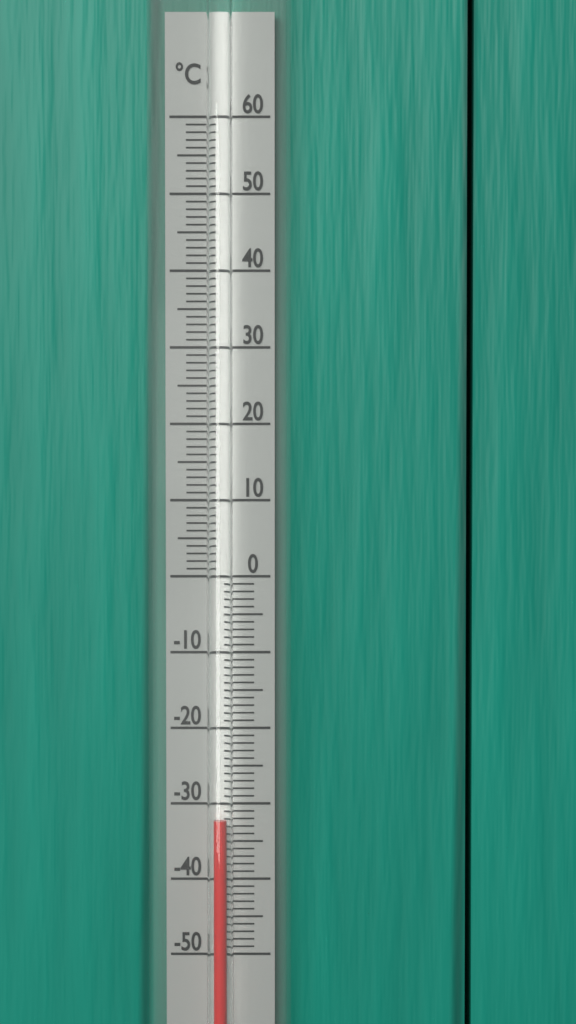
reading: -32 °C
